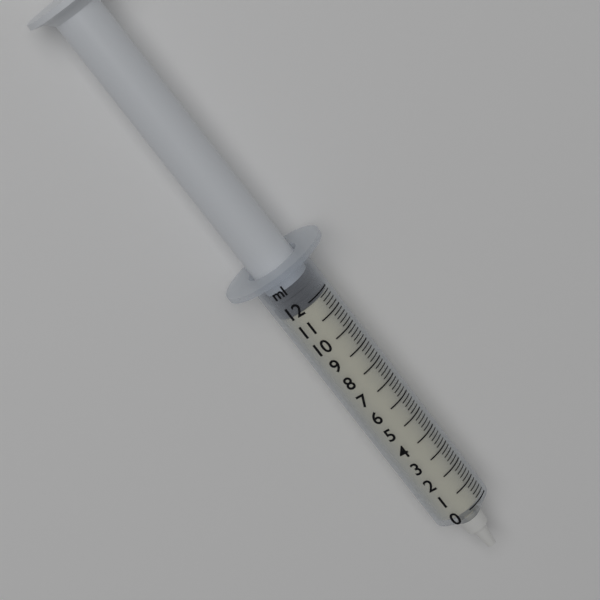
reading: 11.8 ml
